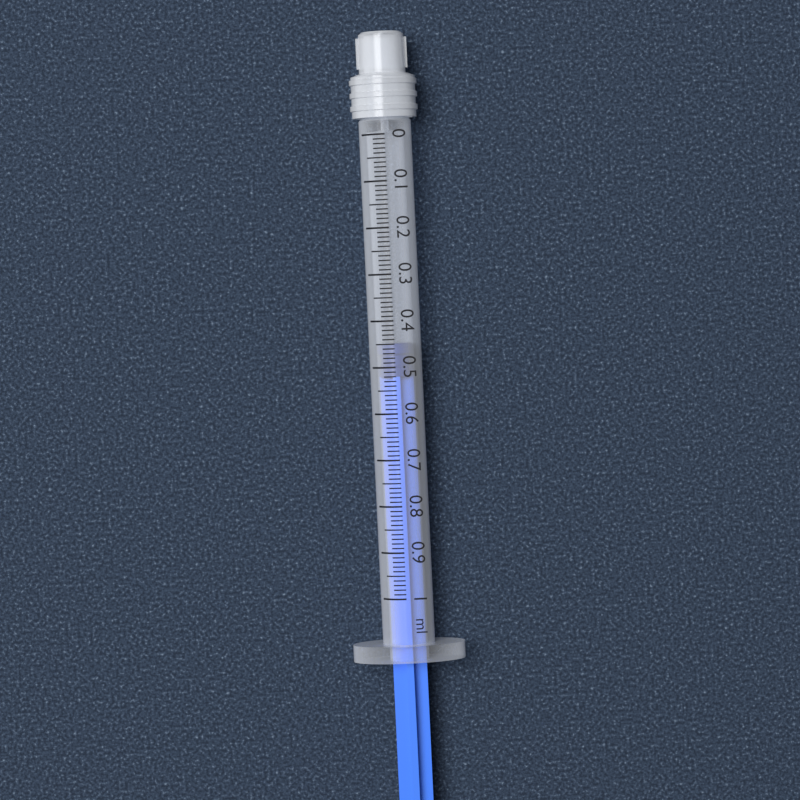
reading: 0.45 ml
